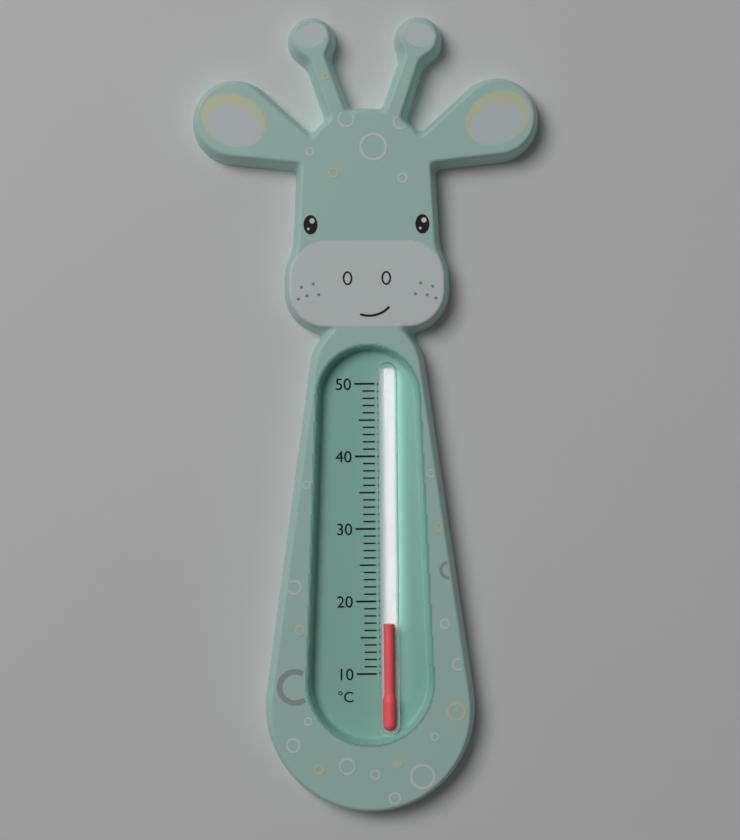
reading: 17 °C
